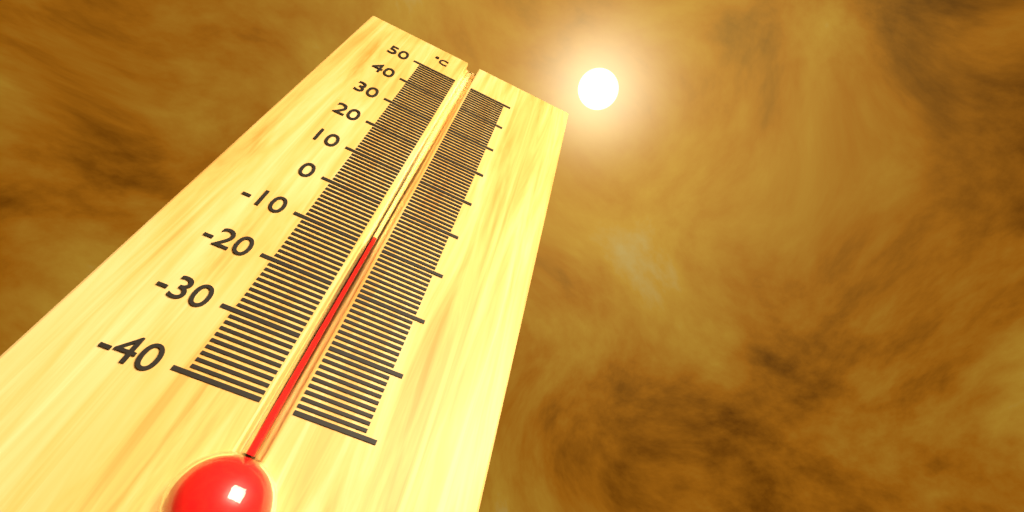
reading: -8 °C
